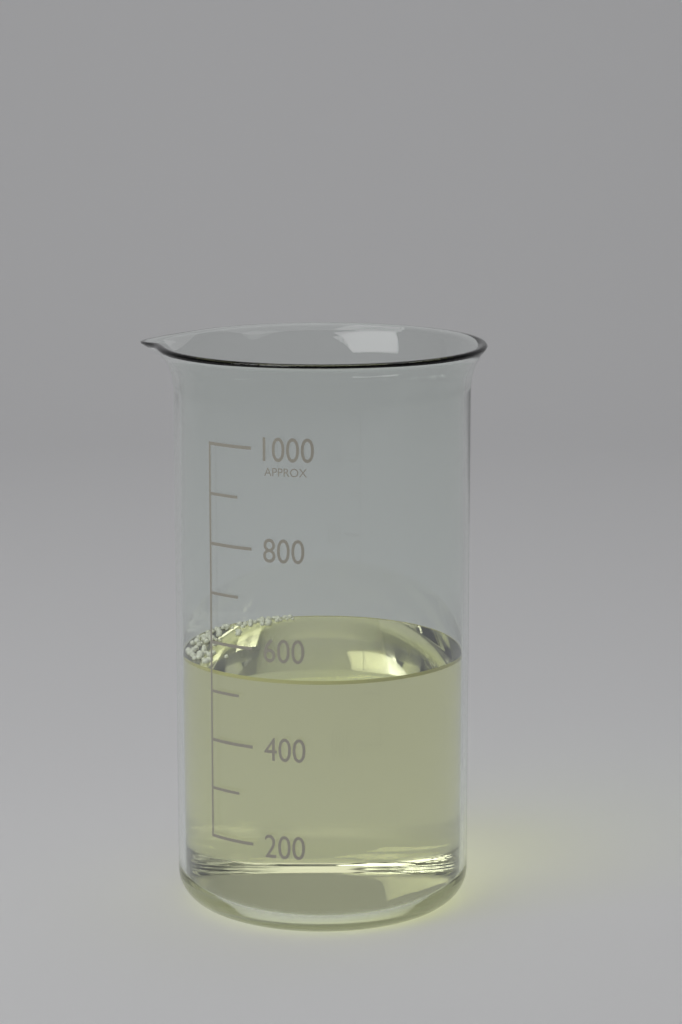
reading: 540 (no unit)
